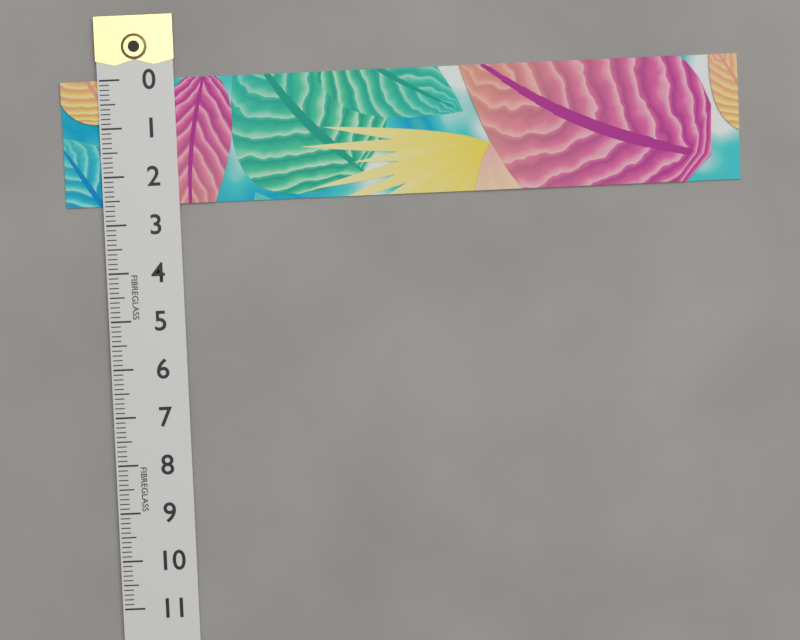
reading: 2.6 (no unit)
